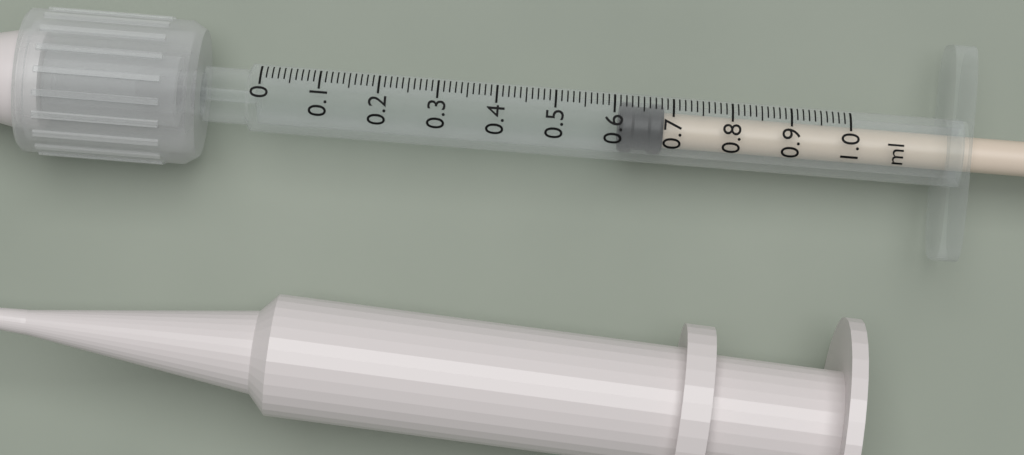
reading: 0.61 ml
